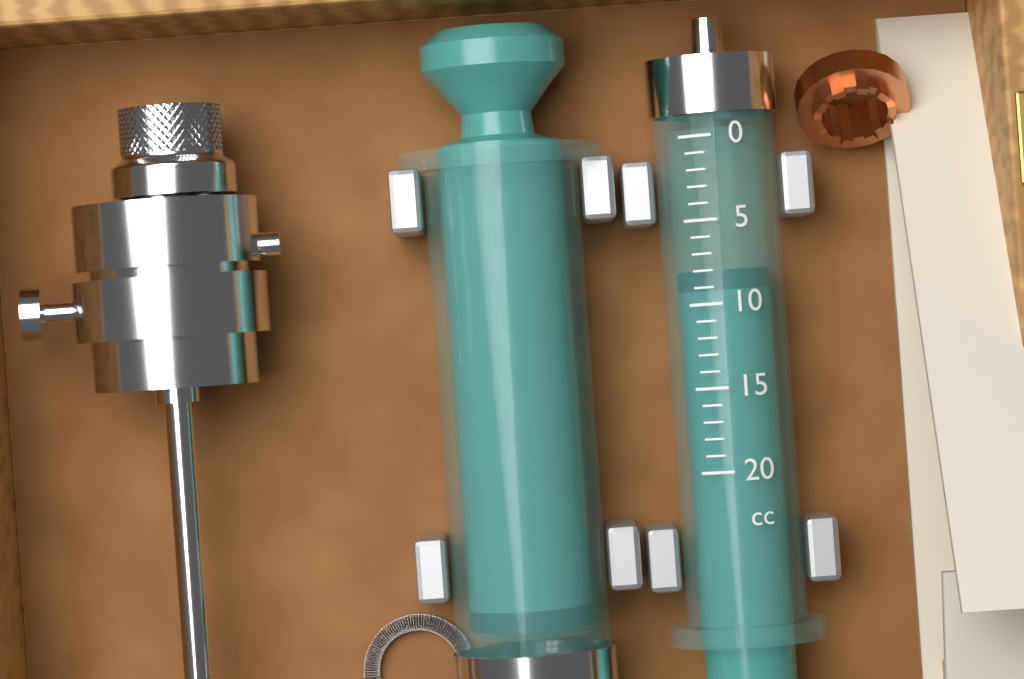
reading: 8 cc
